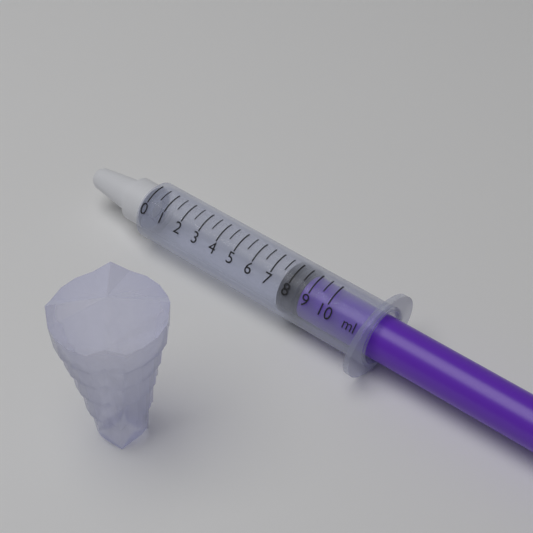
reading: 7.5 ml
